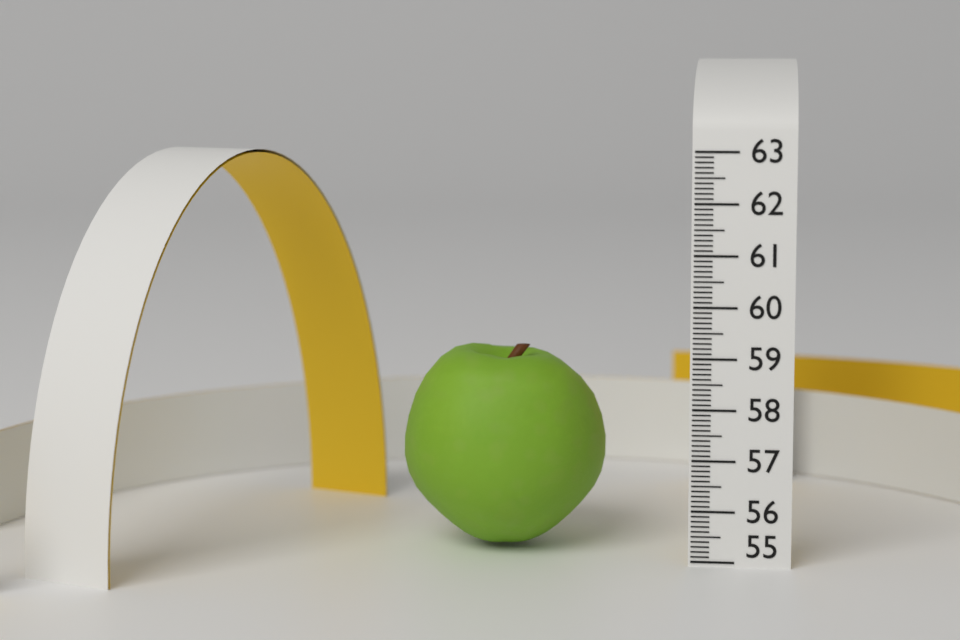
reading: 59.0 (no unit)
